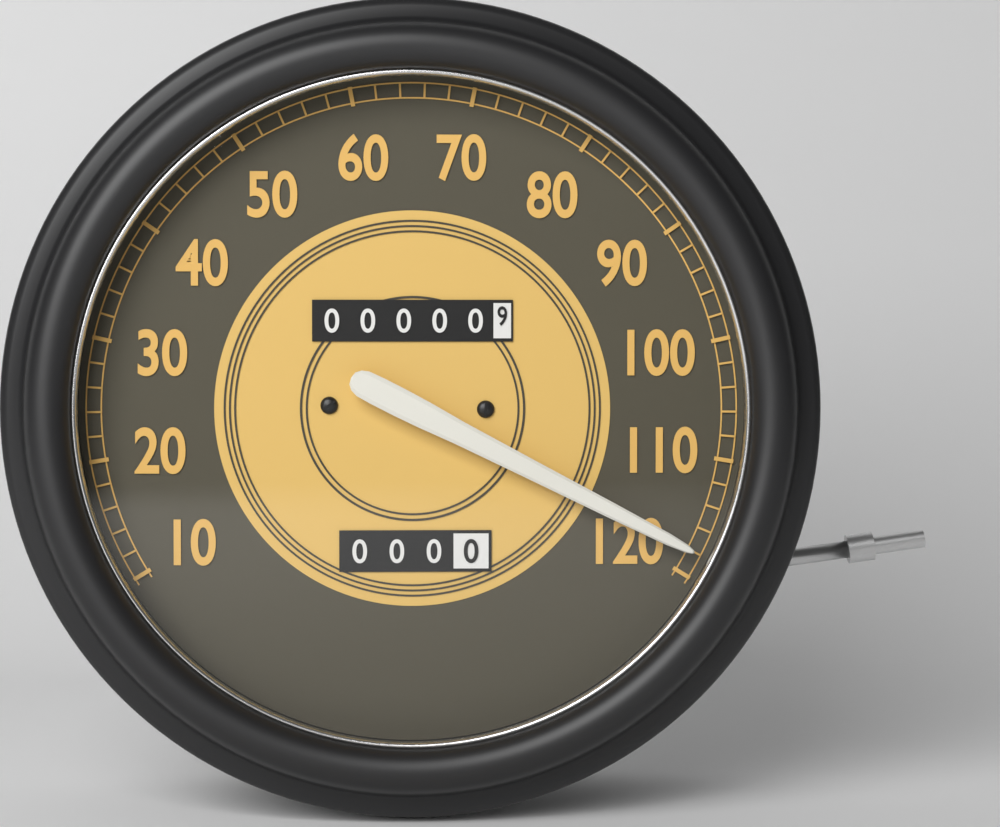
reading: 118 (no unit)
